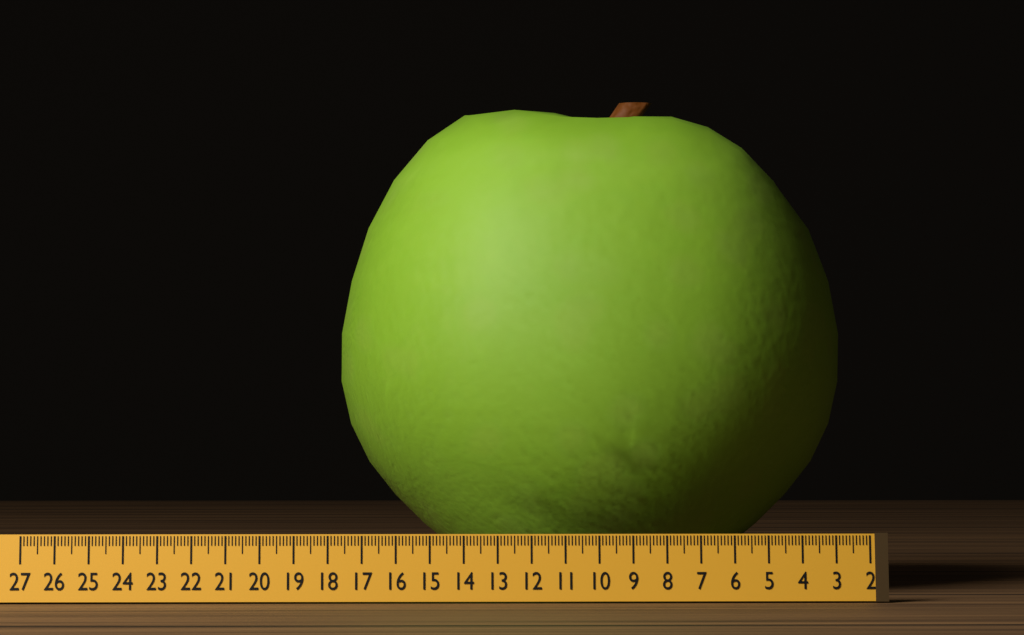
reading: 17.7 (no unit)
